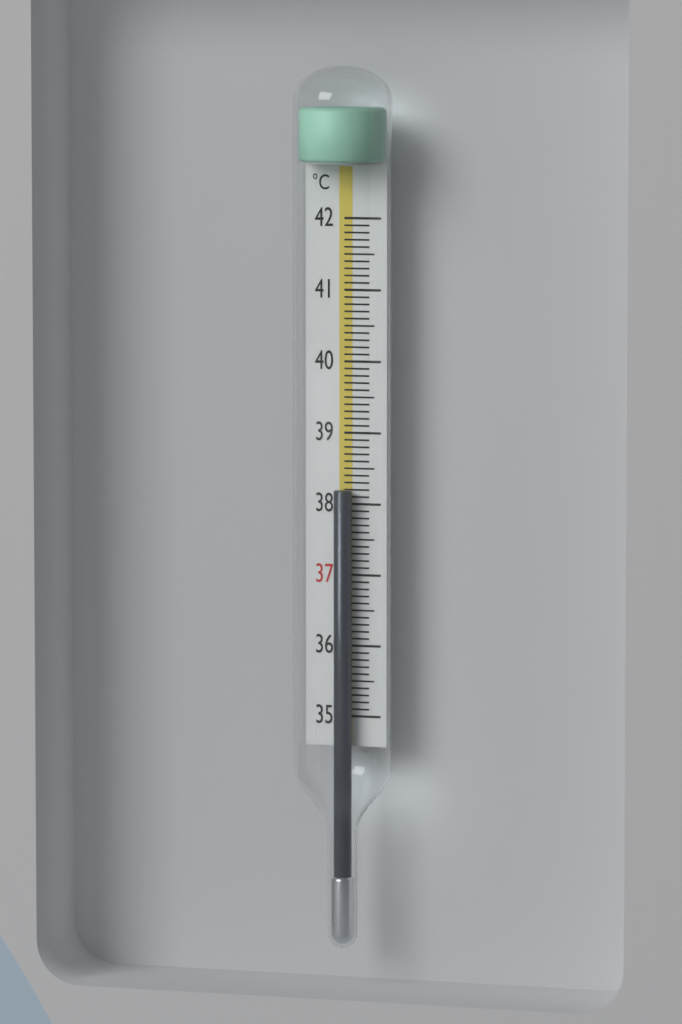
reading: 38.2 °C
